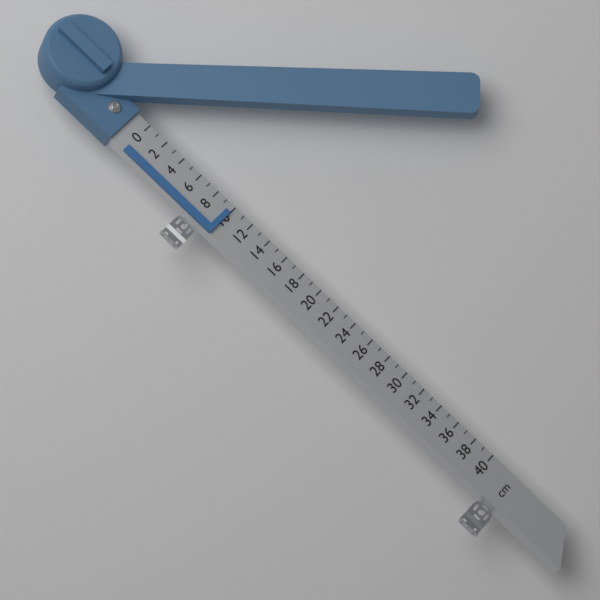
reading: 10 cm
